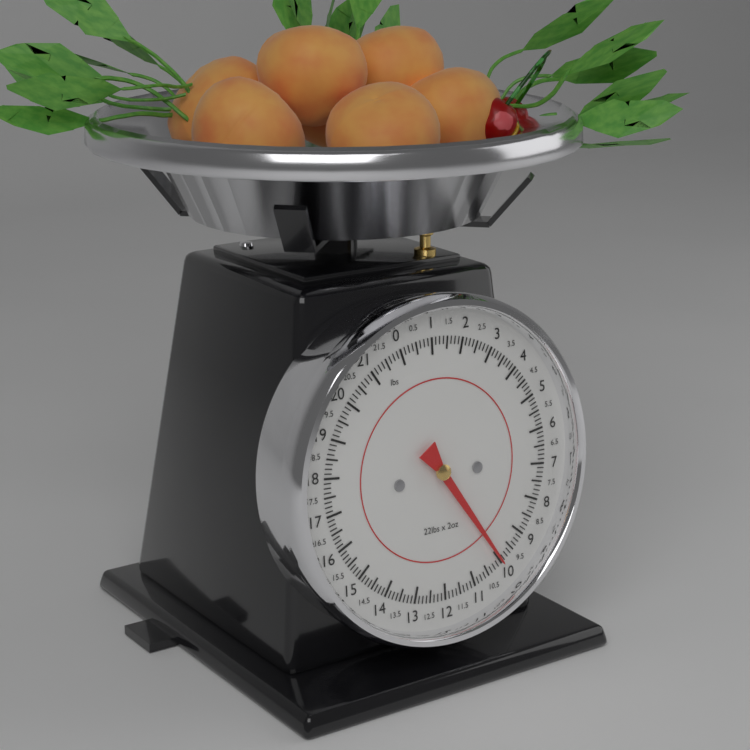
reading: 10.000 lbs
